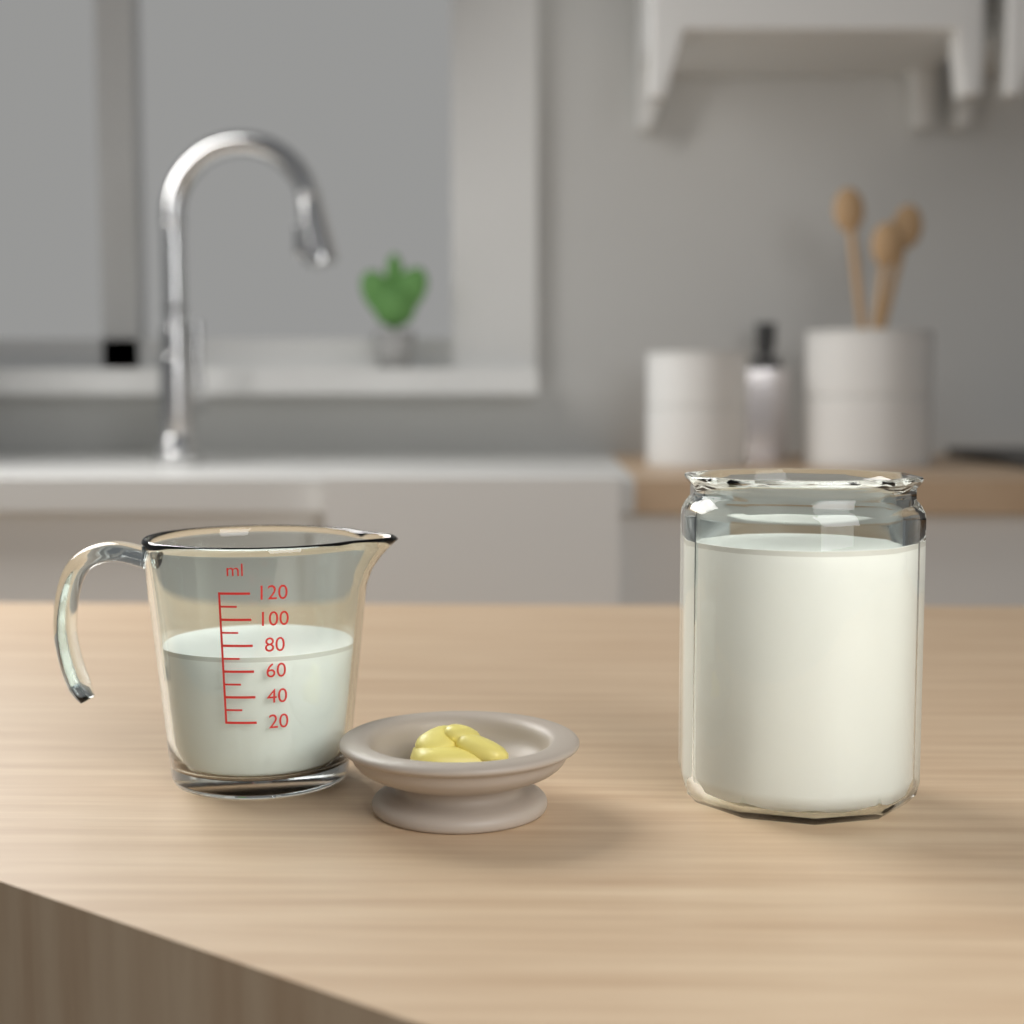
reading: 70 ml
